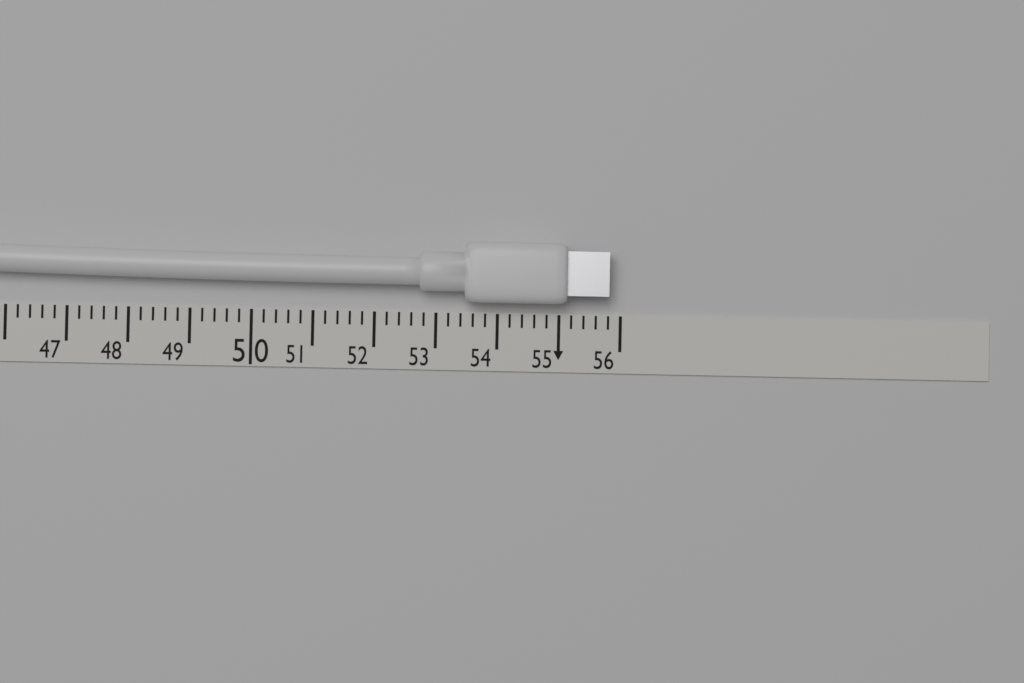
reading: 55.8 cm
